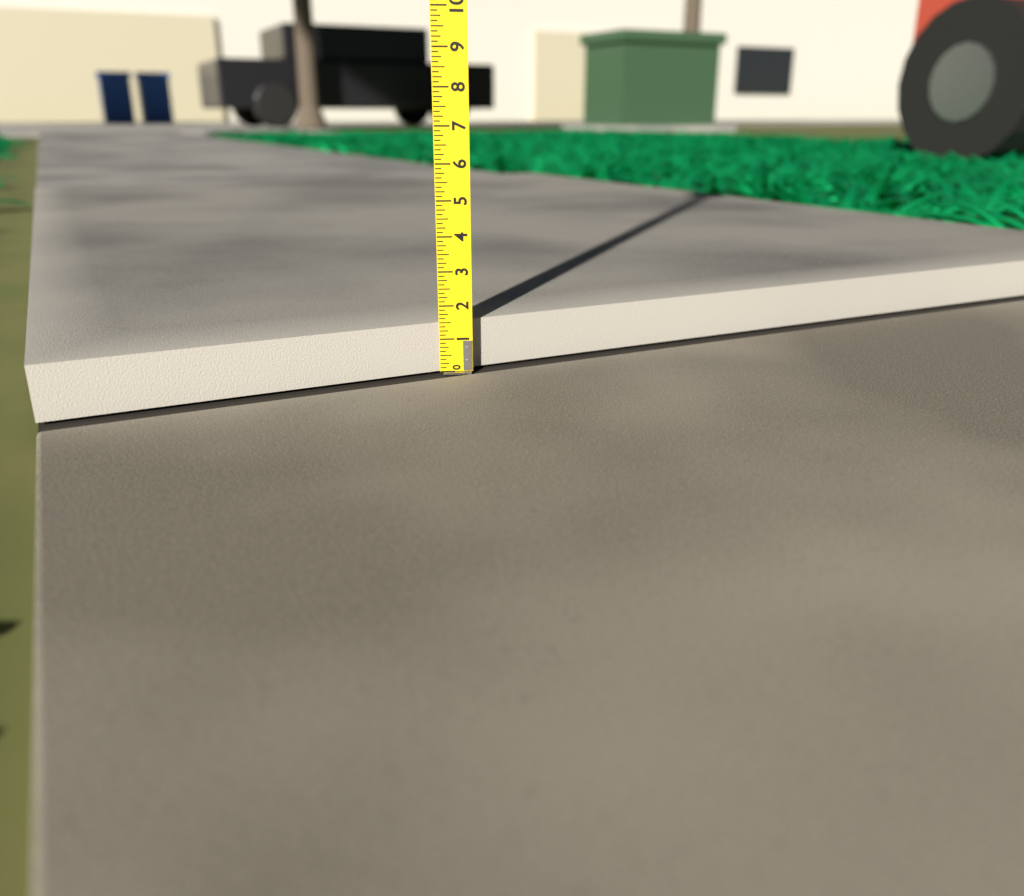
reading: 1.500 (no unit)
